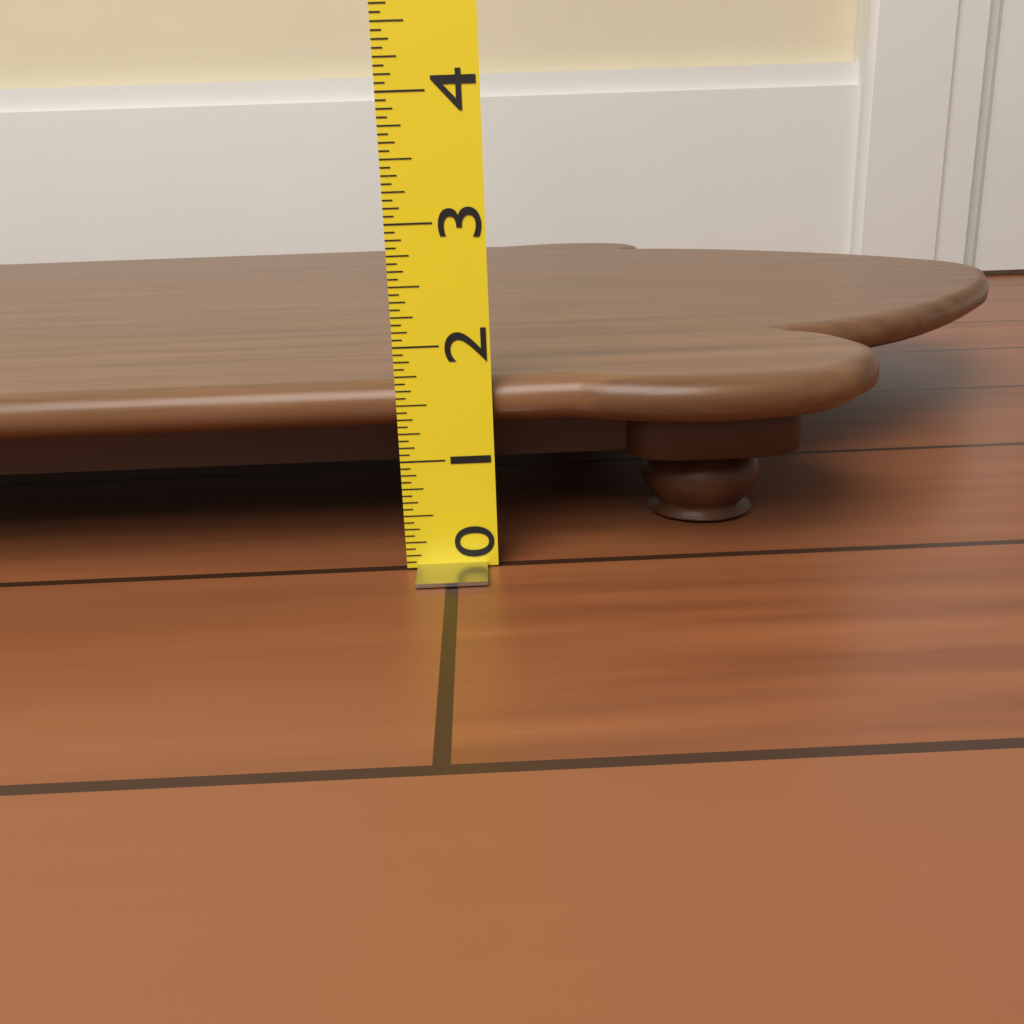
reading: 1.6875 (no unit)
